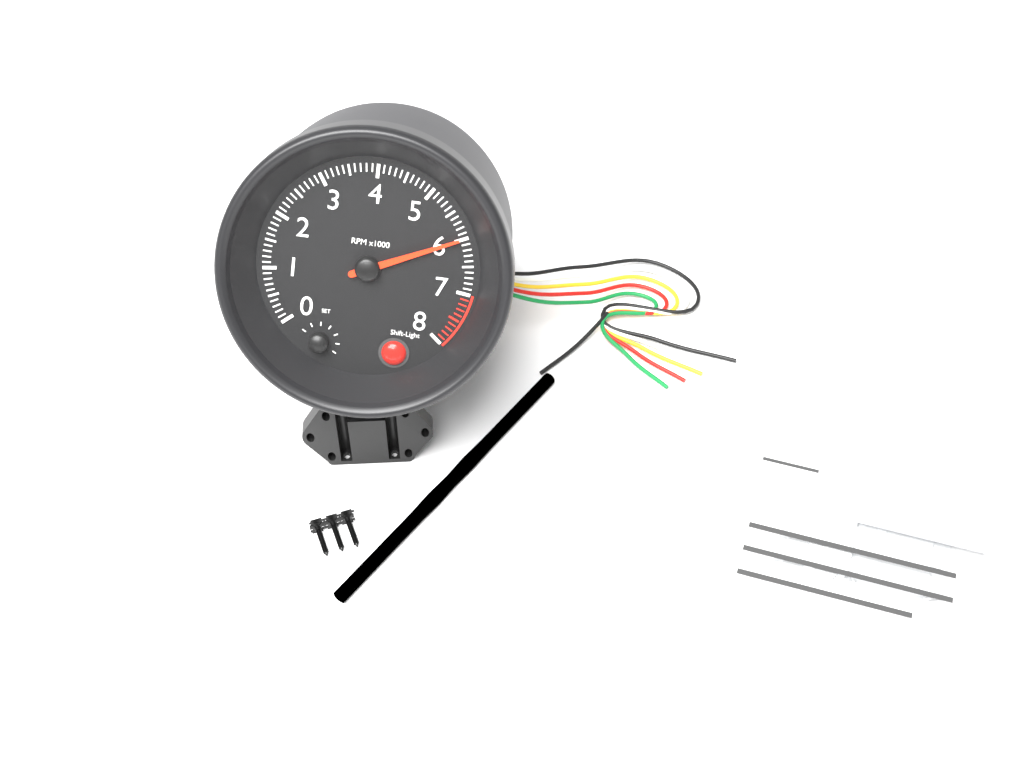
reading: 6000 RPM
